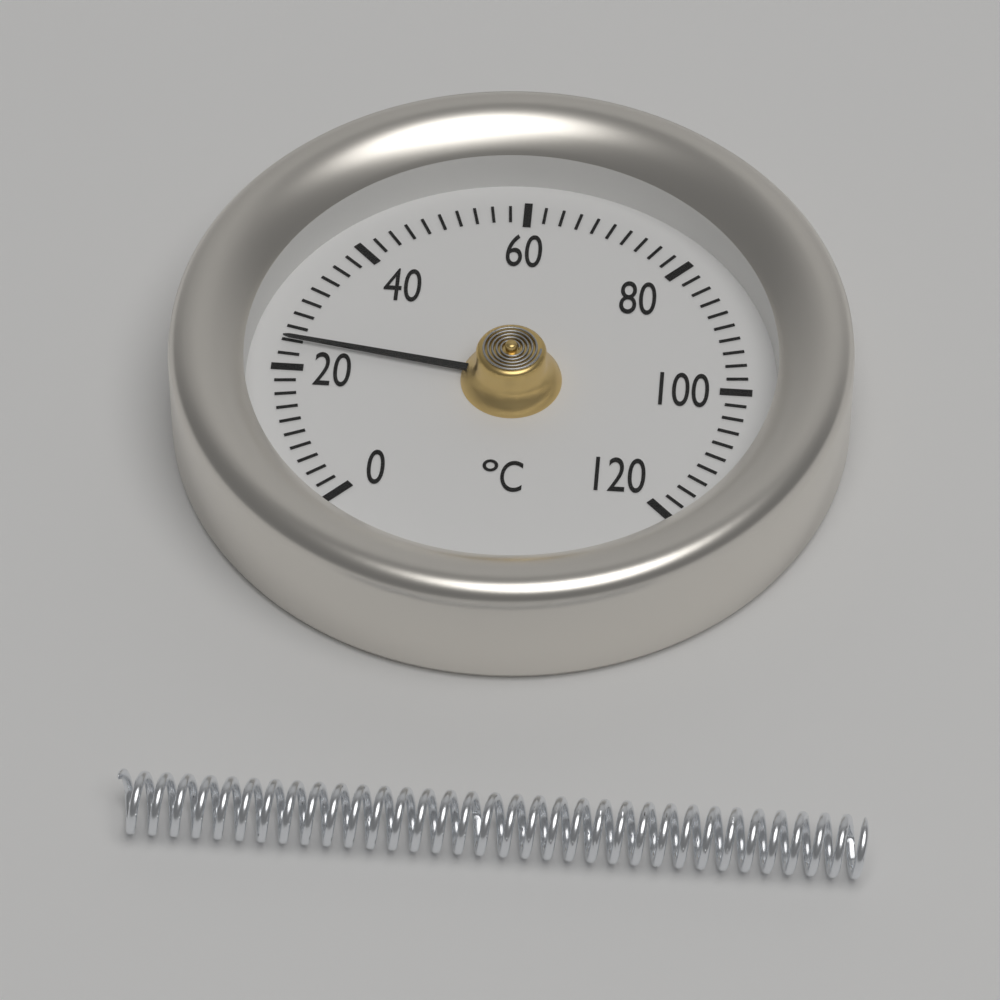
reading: 24 °C
